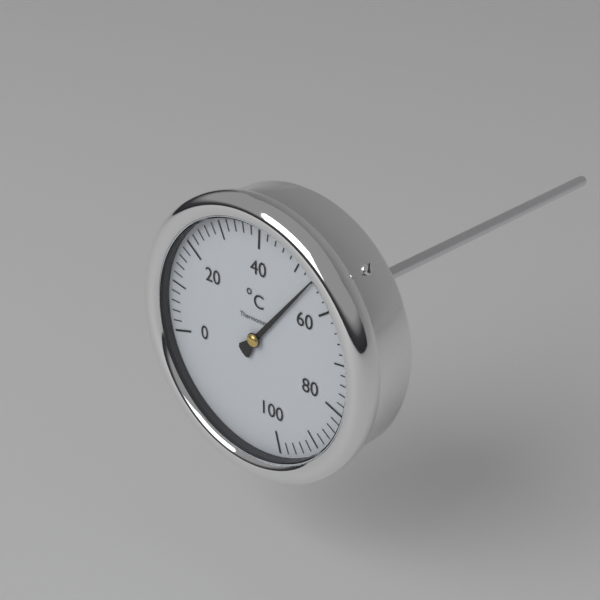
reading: 54 °C
